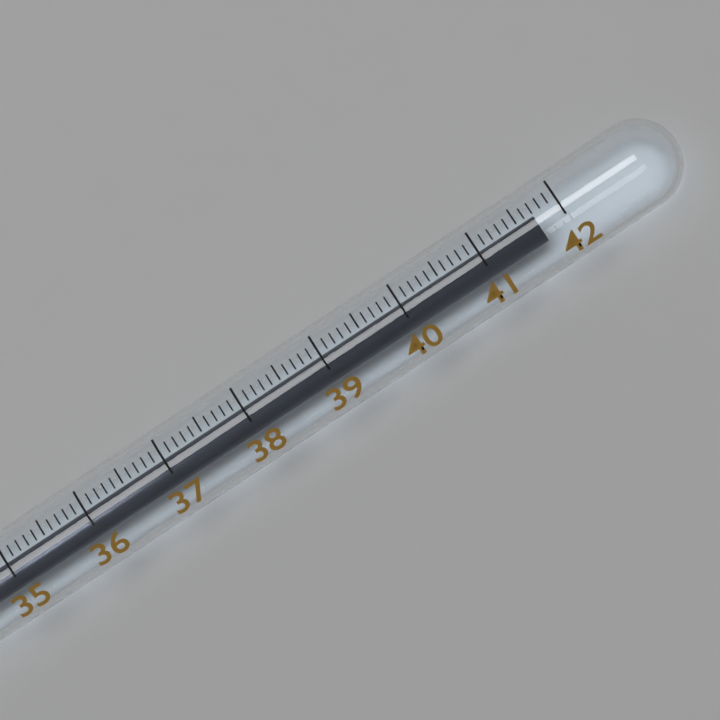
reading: 41.7 (no unit)
